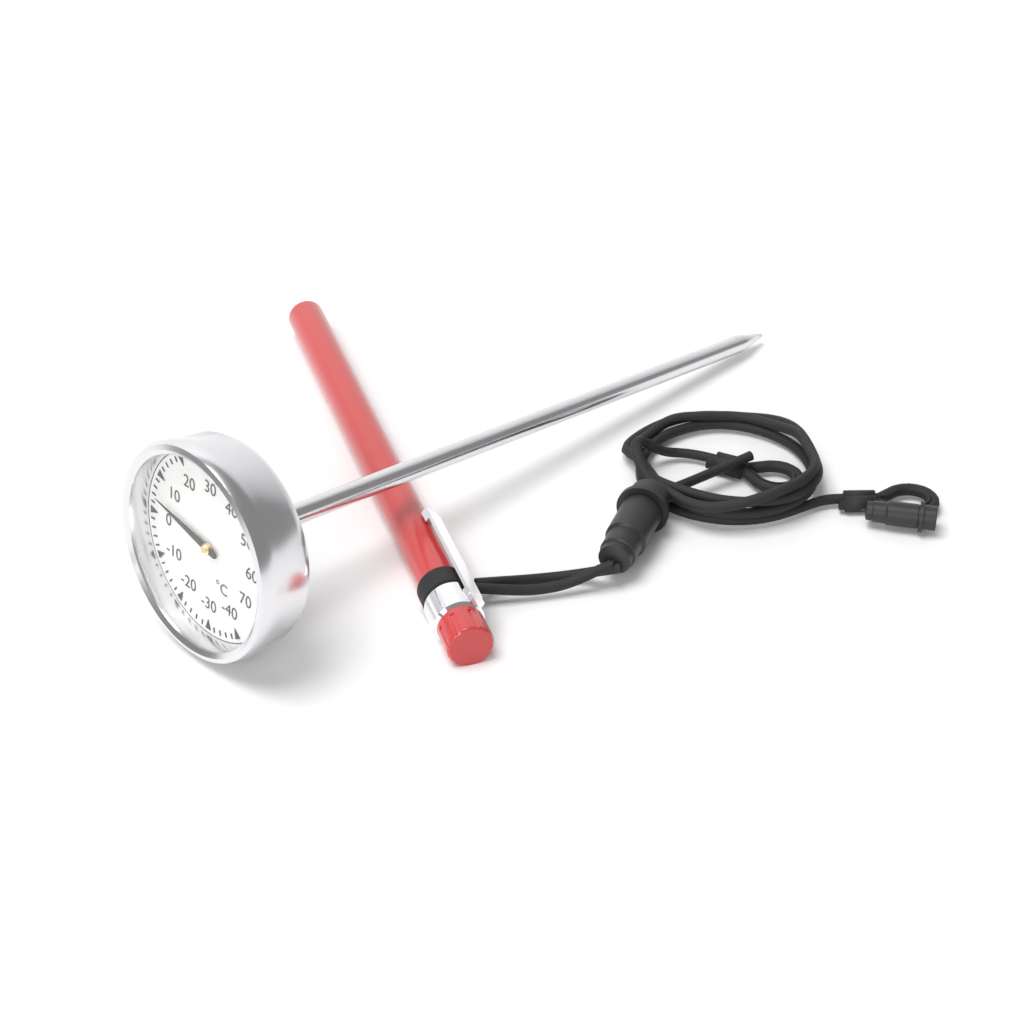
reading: 4 °C
